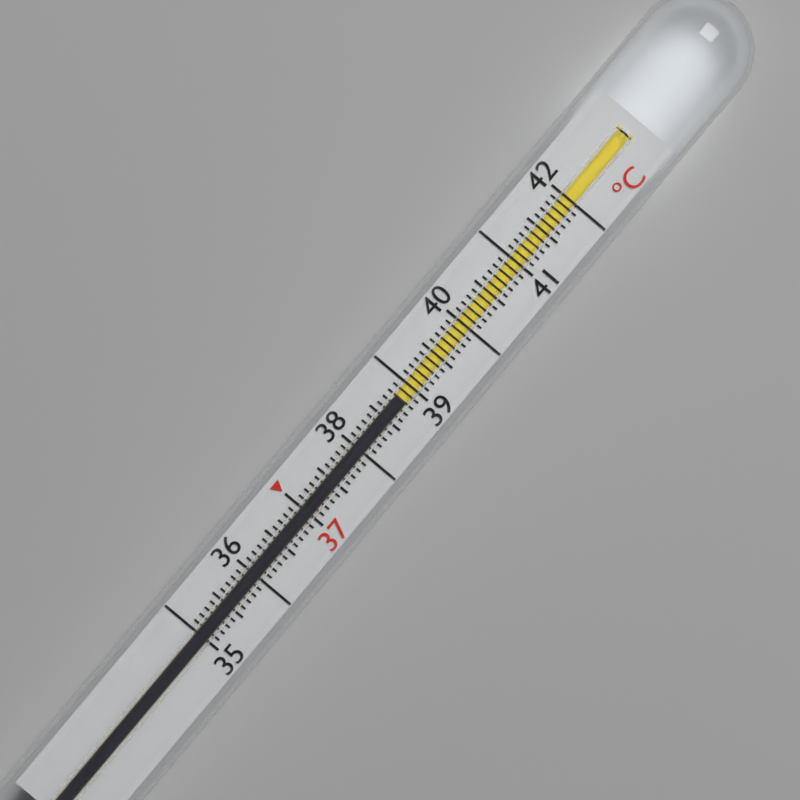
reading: 38.8 °C
